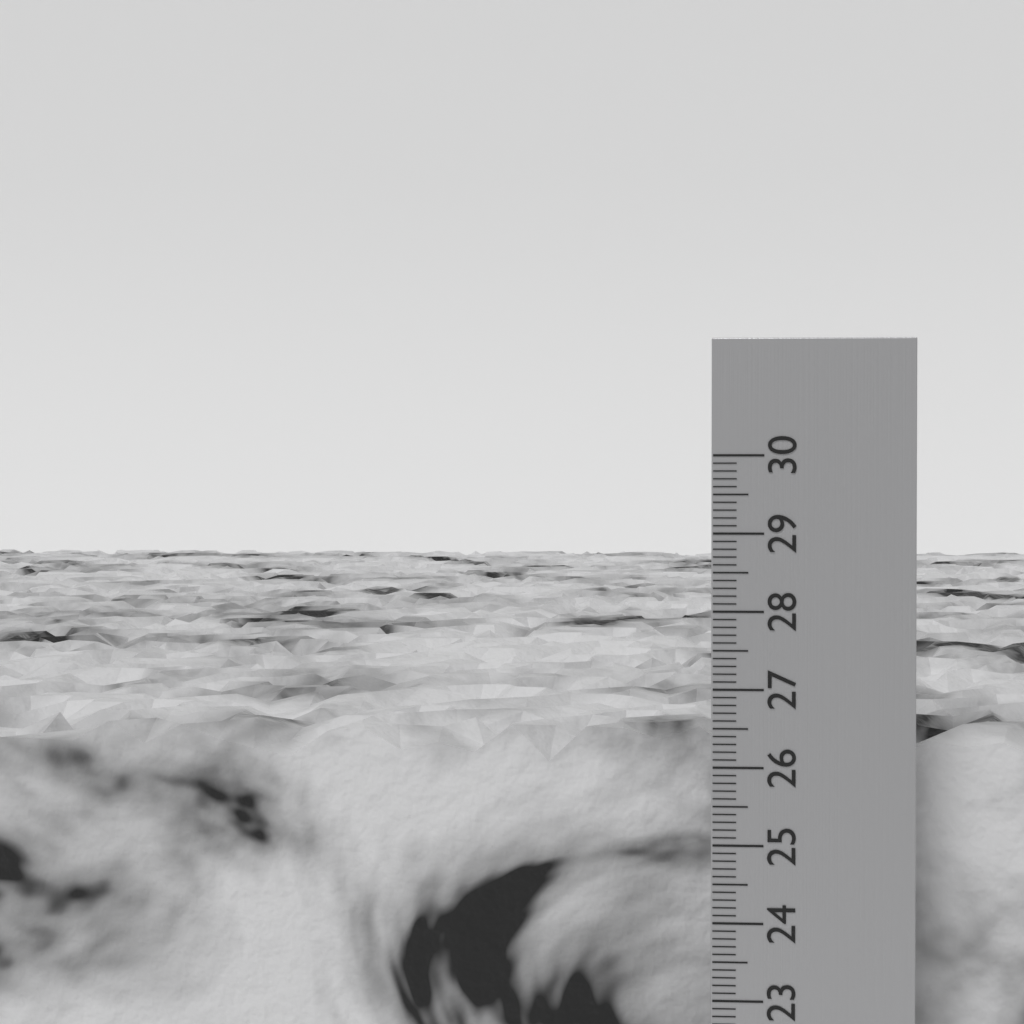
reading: 26.4 cm
